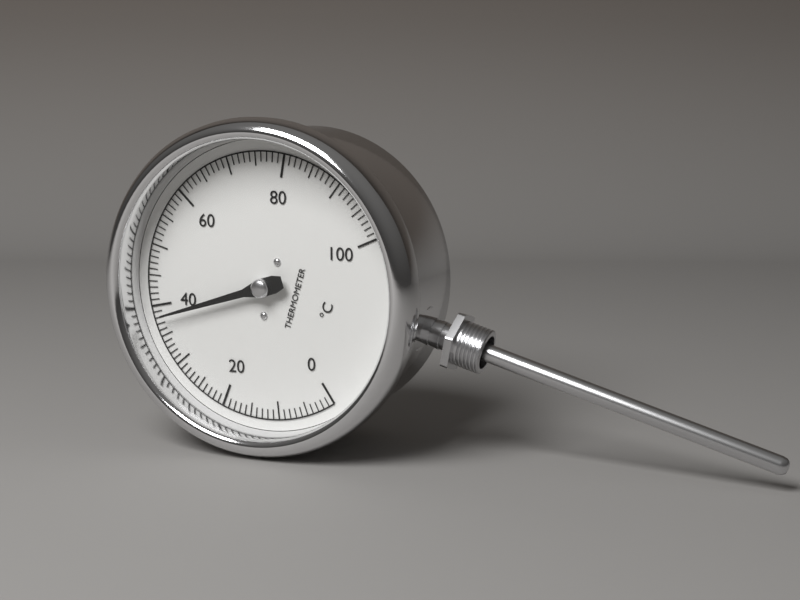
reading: 38 °C
